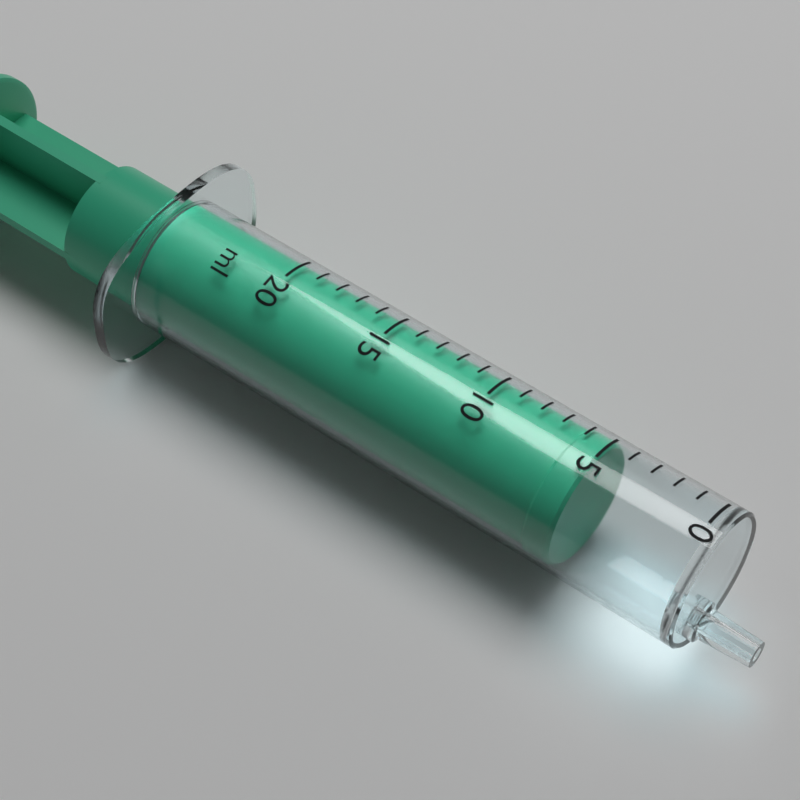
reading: 5 ml
